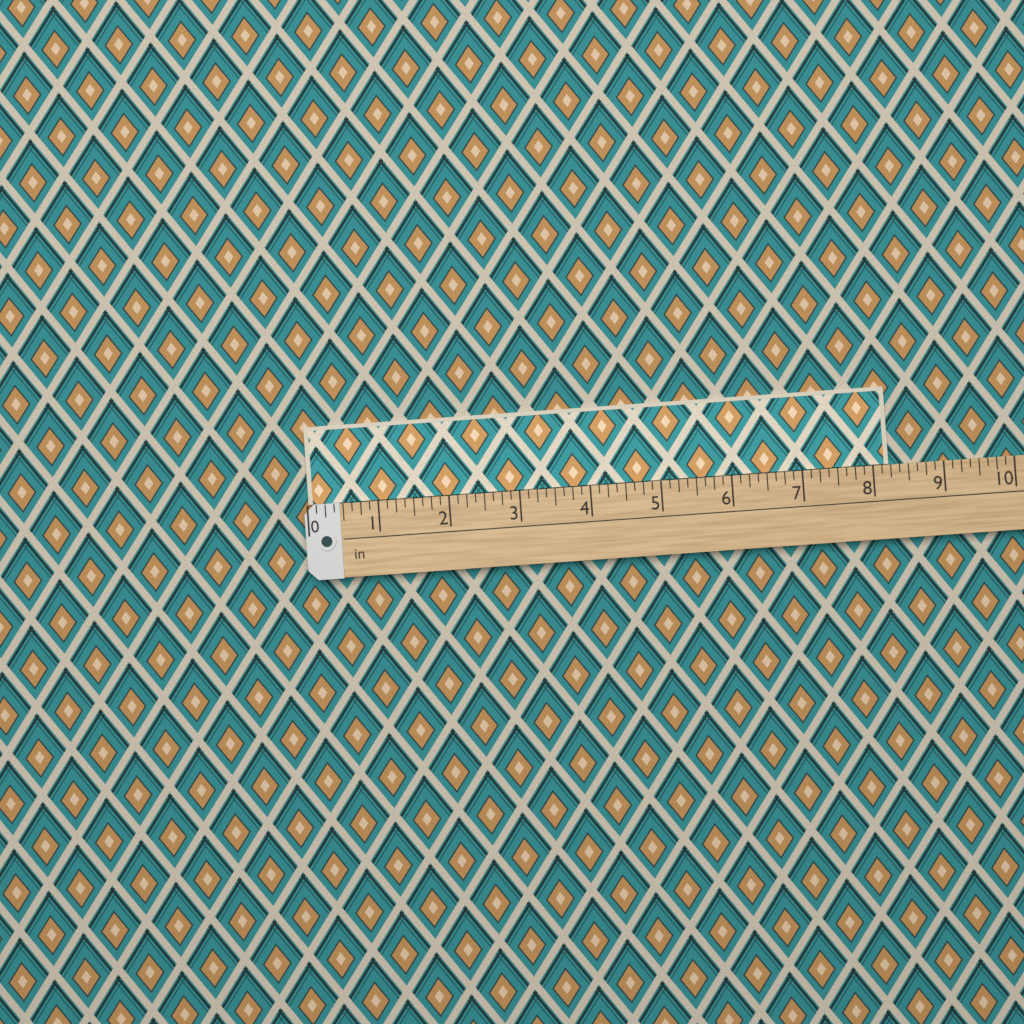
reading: 8.250 in
